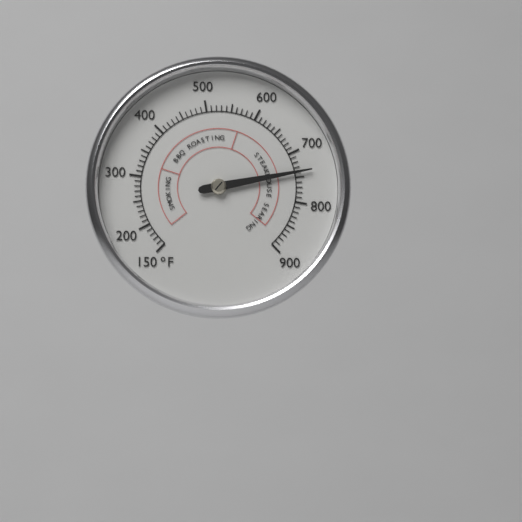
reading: 740 °F
